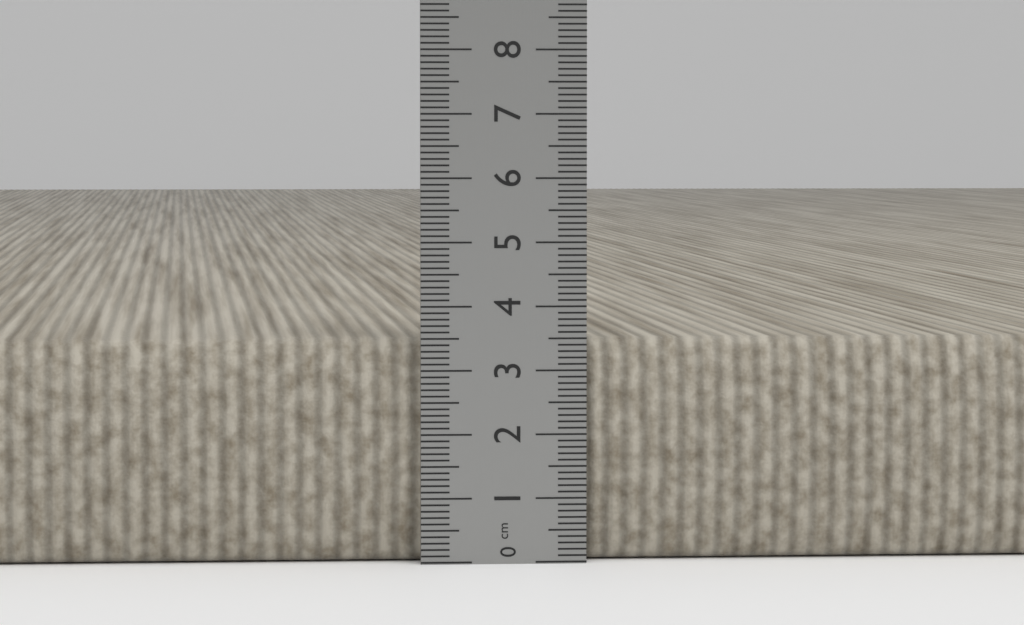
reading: 3.5 cm
